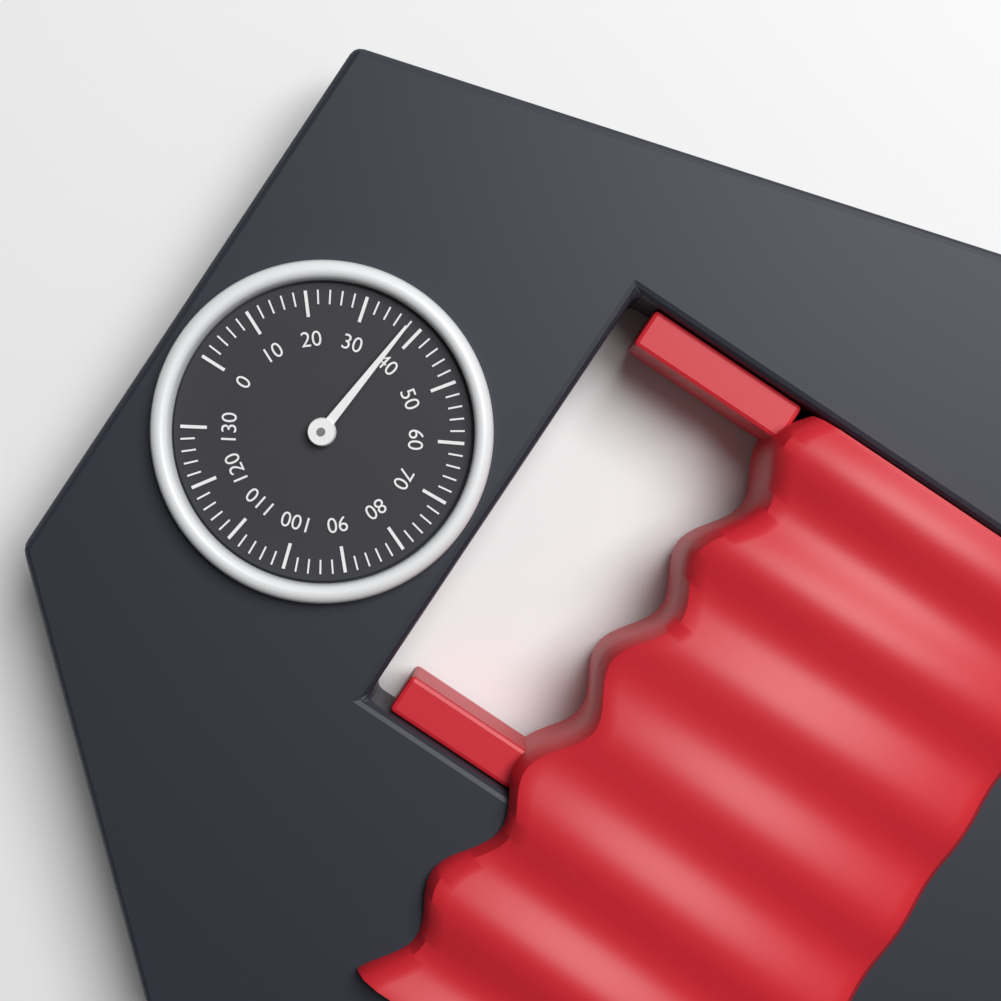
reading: 38 (no unit)
